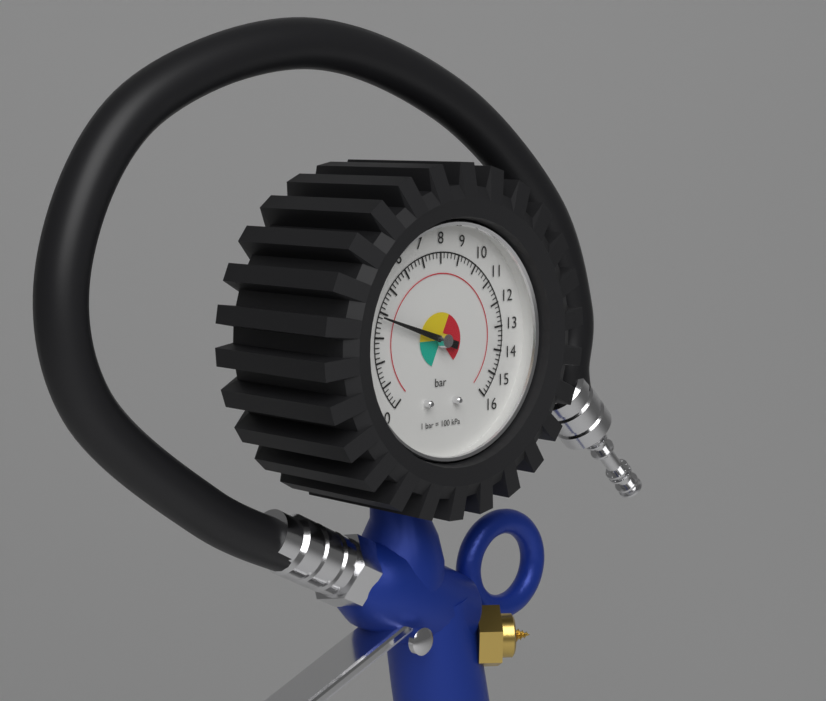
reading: 3.8 bar
